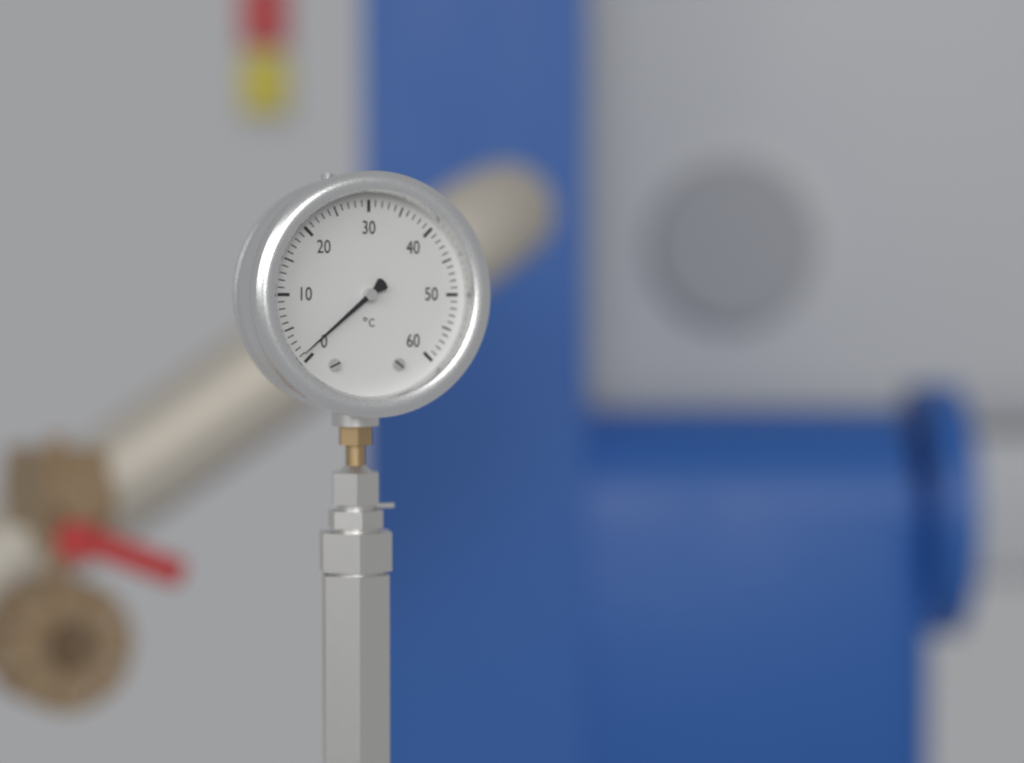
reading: 1 °C
